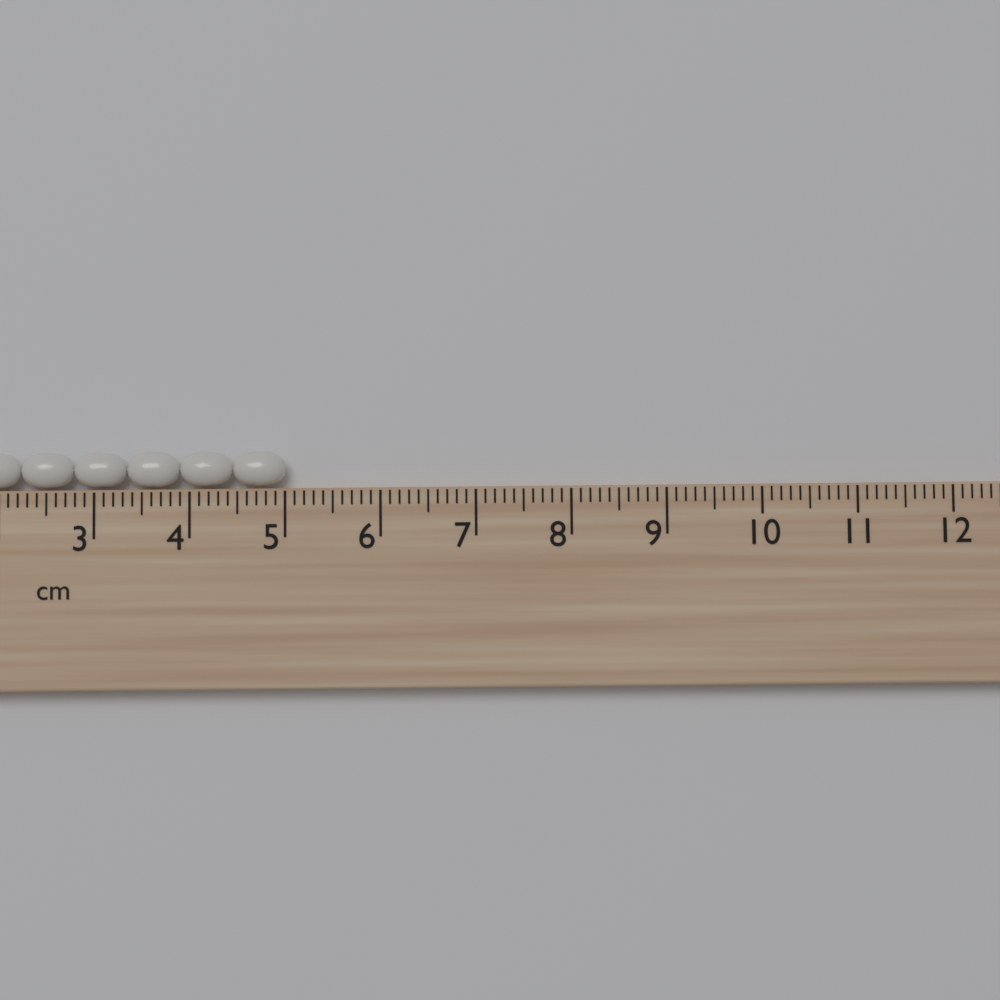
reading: 5.0 cm
